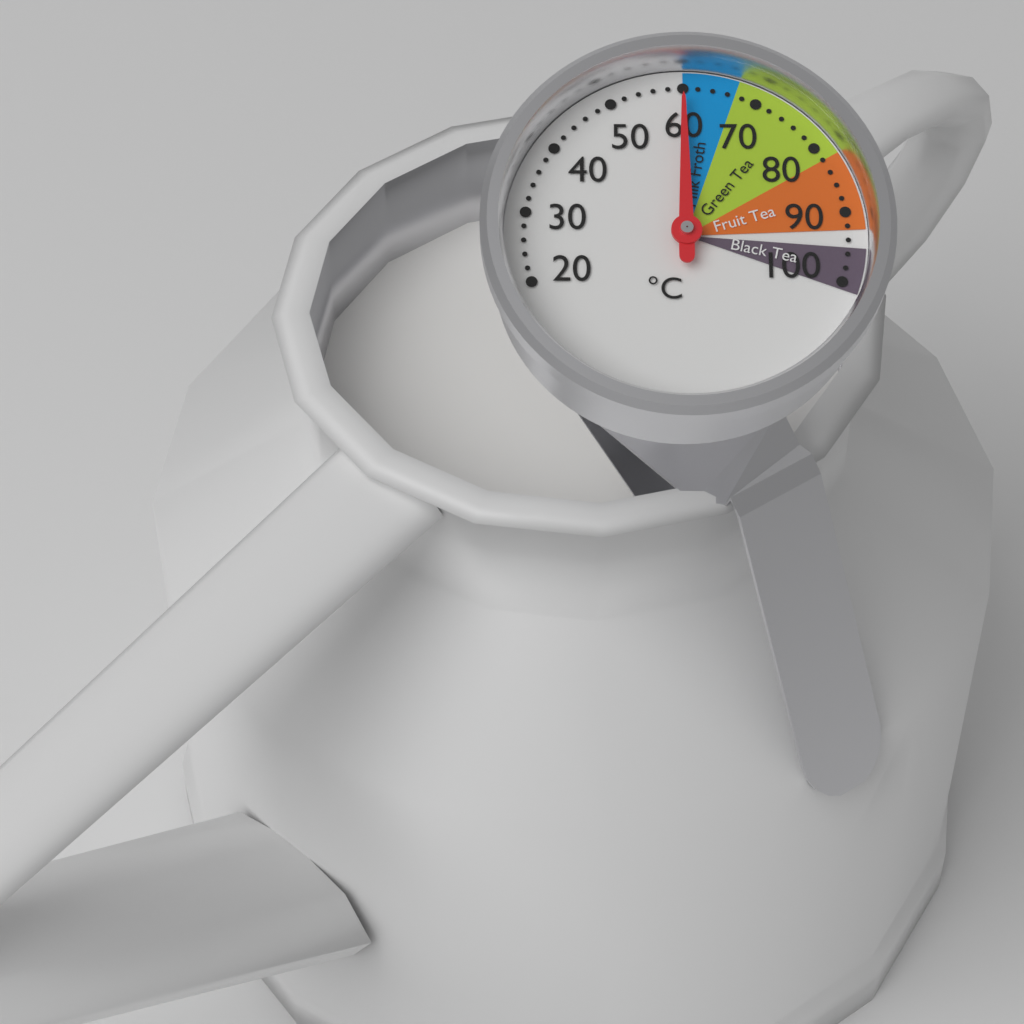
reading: 60 °C
